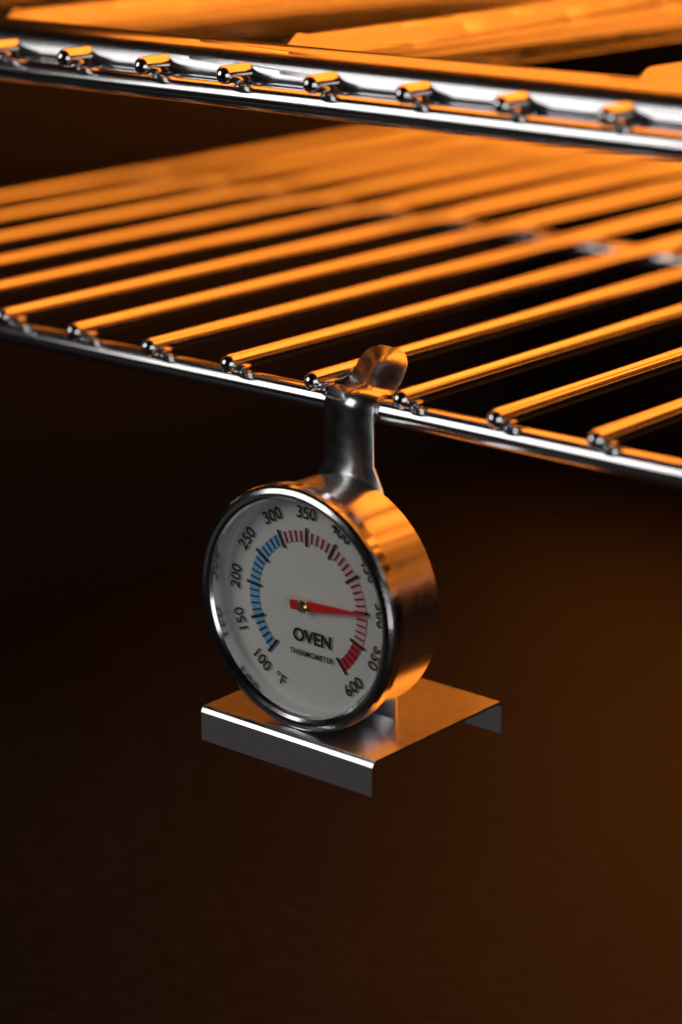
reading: 500 °F
